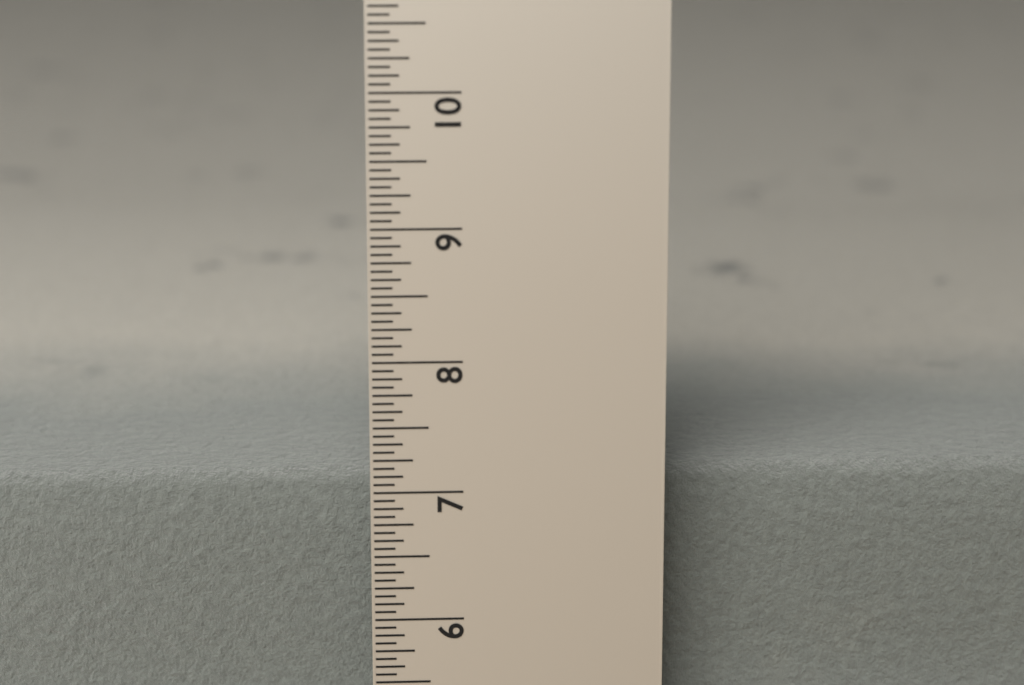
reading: 7.0000 in
